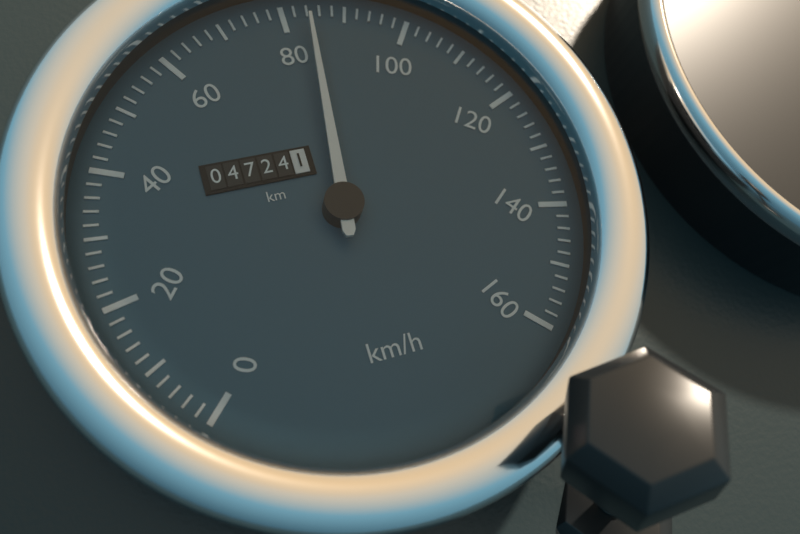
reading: 84 km/h
